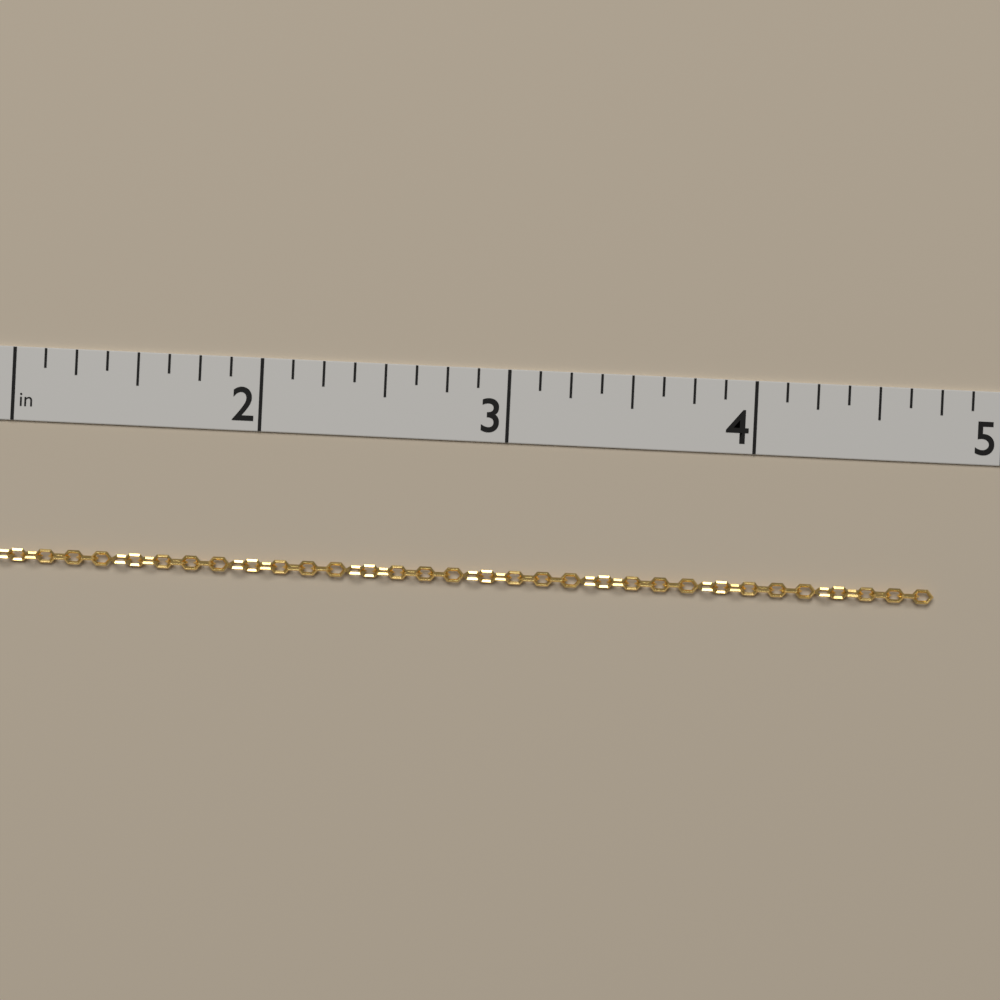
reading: 4.750 in
